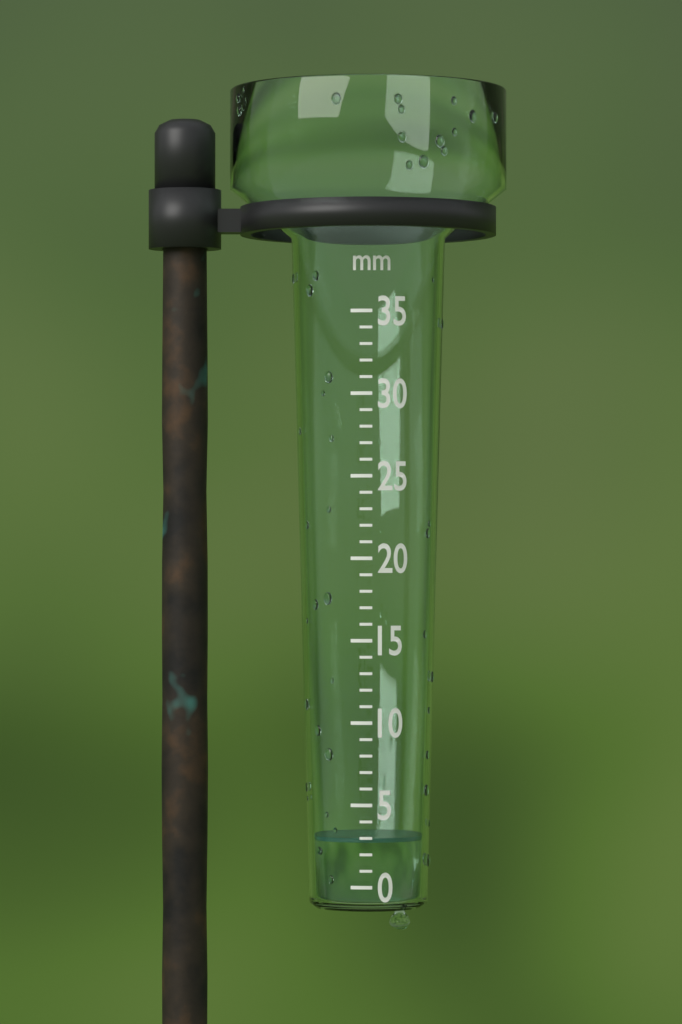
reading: 3 mm
